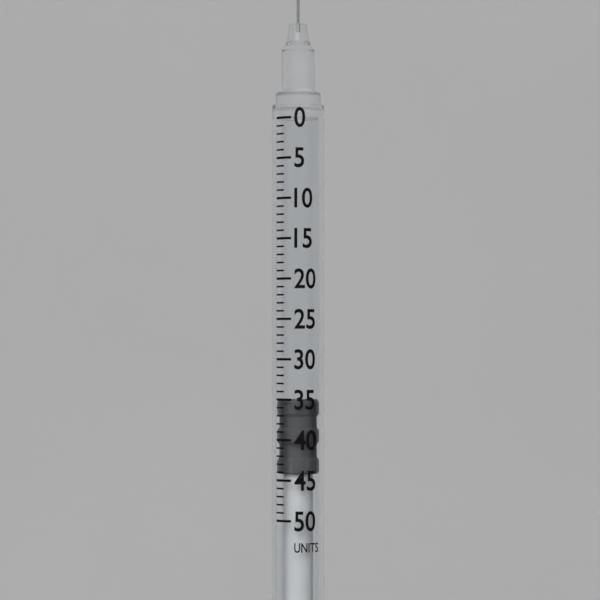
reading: 35 units
